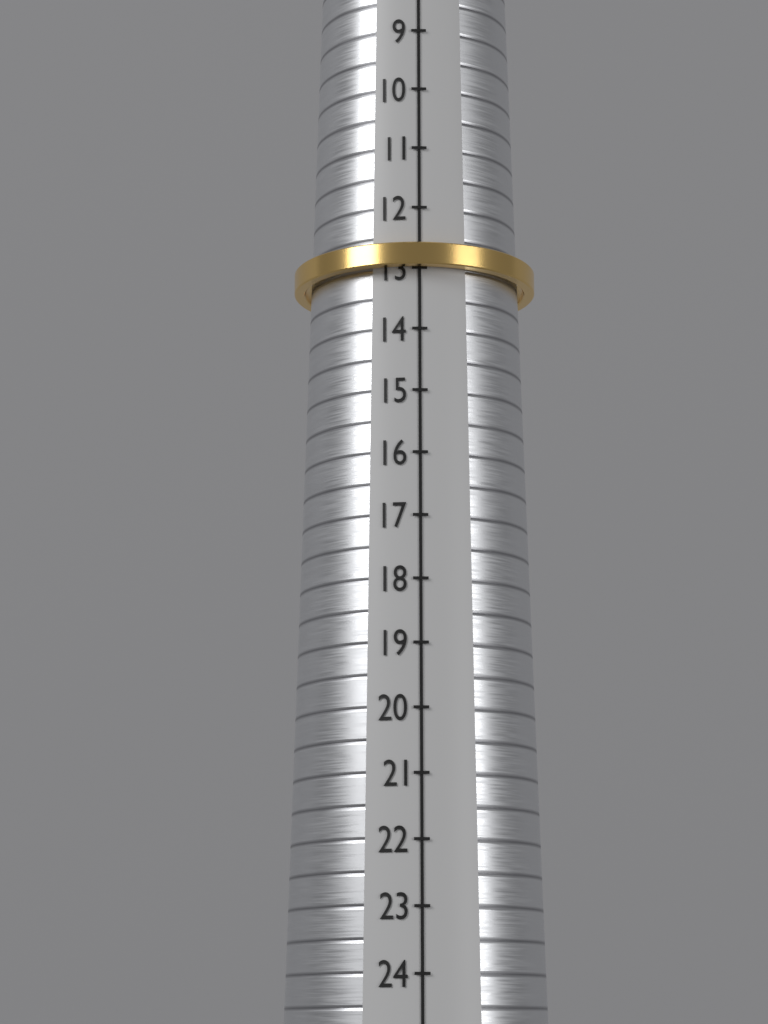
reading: 13 (no unit)
